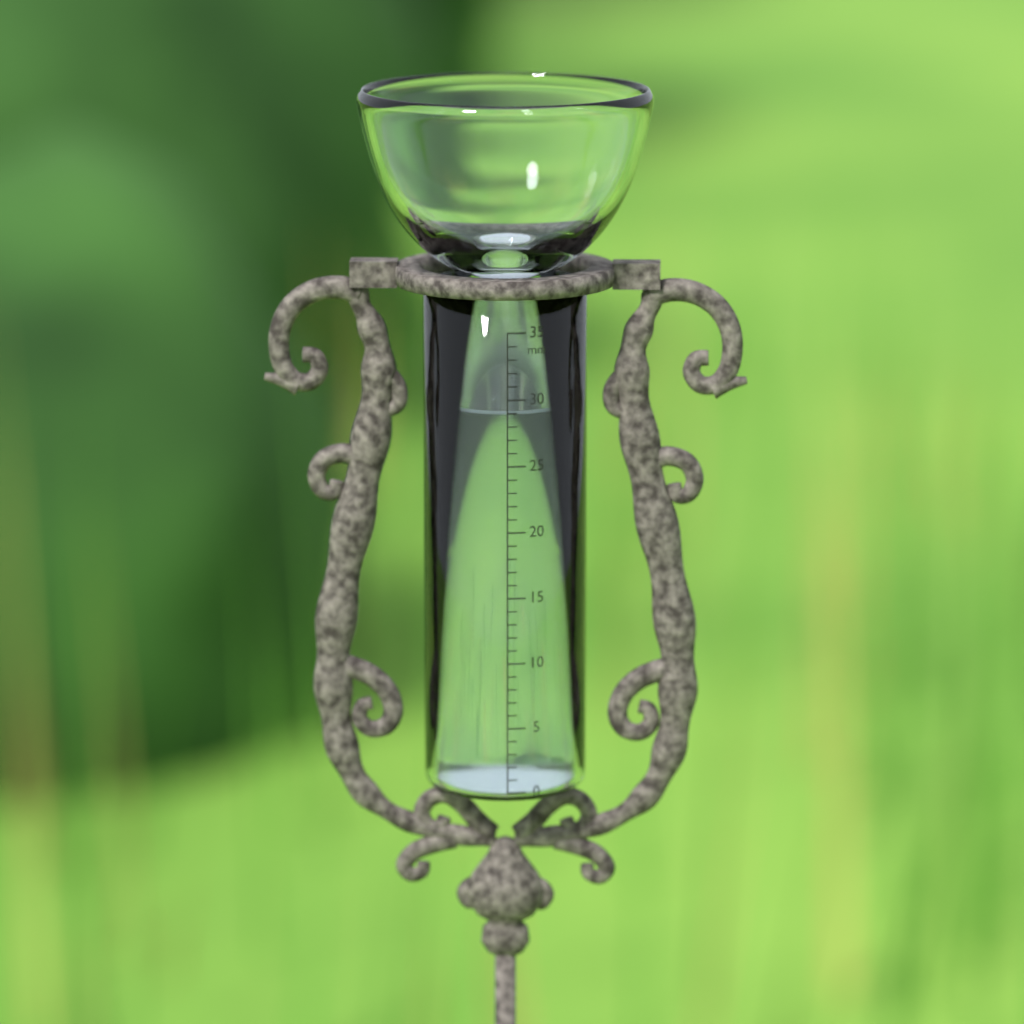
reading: 29 mm
